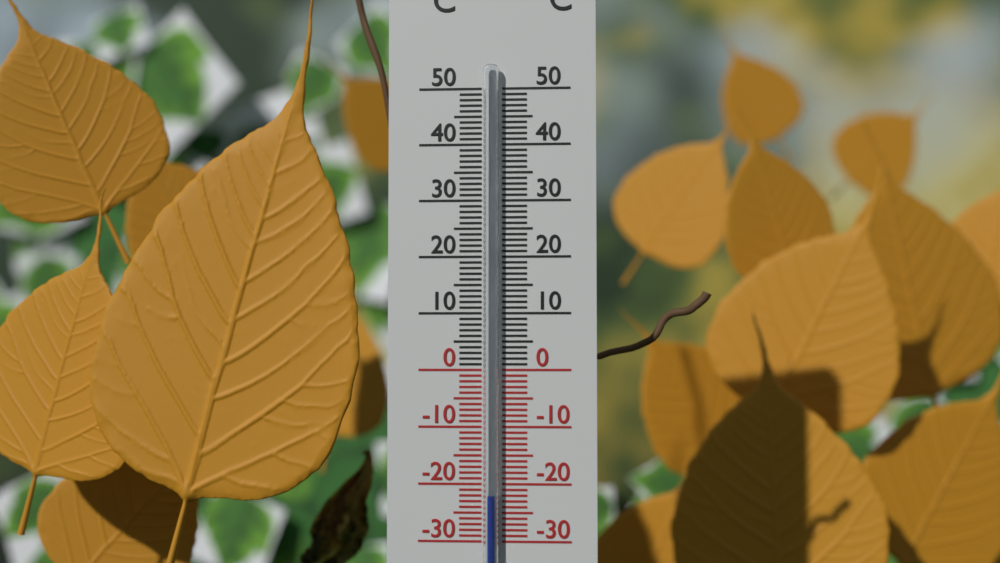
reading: -22 °C
